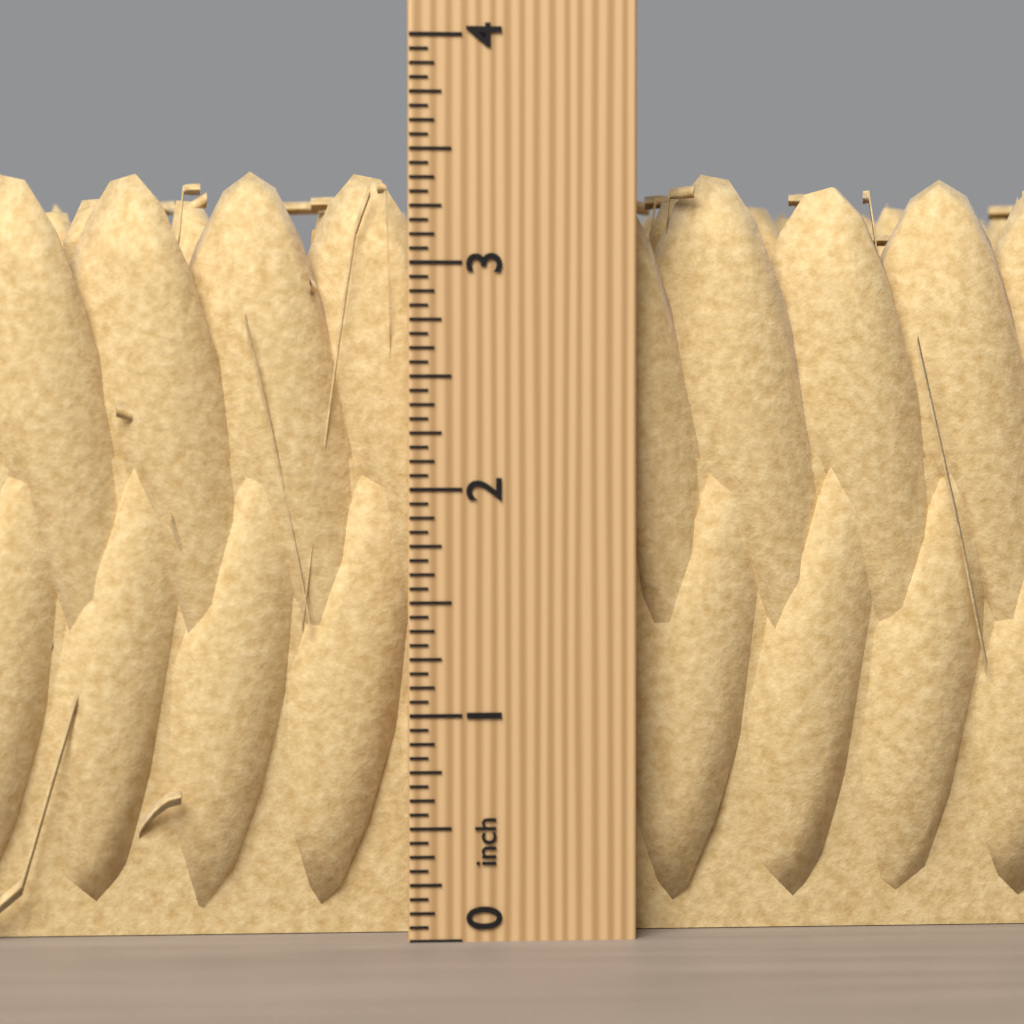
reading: 3.4375 inch
